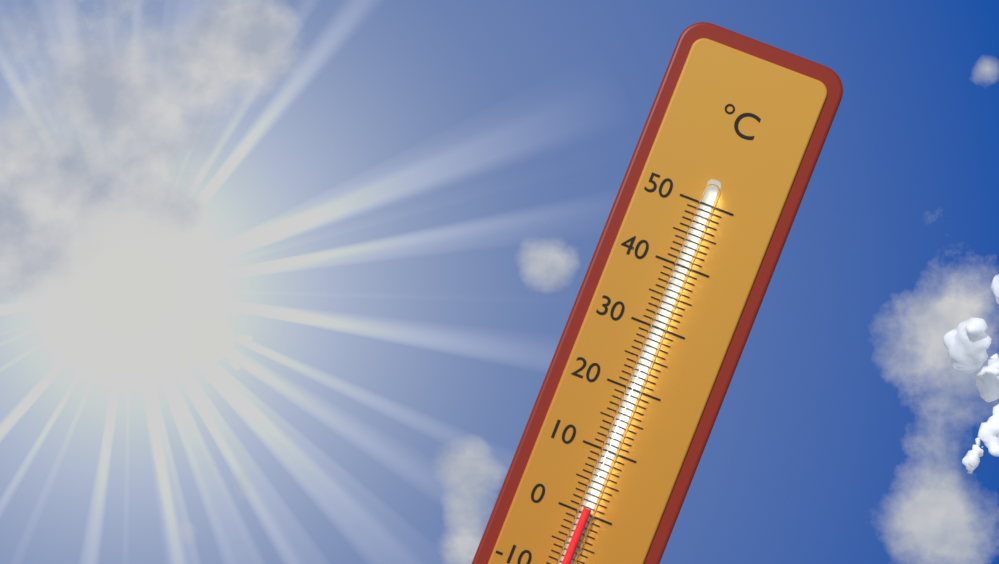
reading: 1 °C
